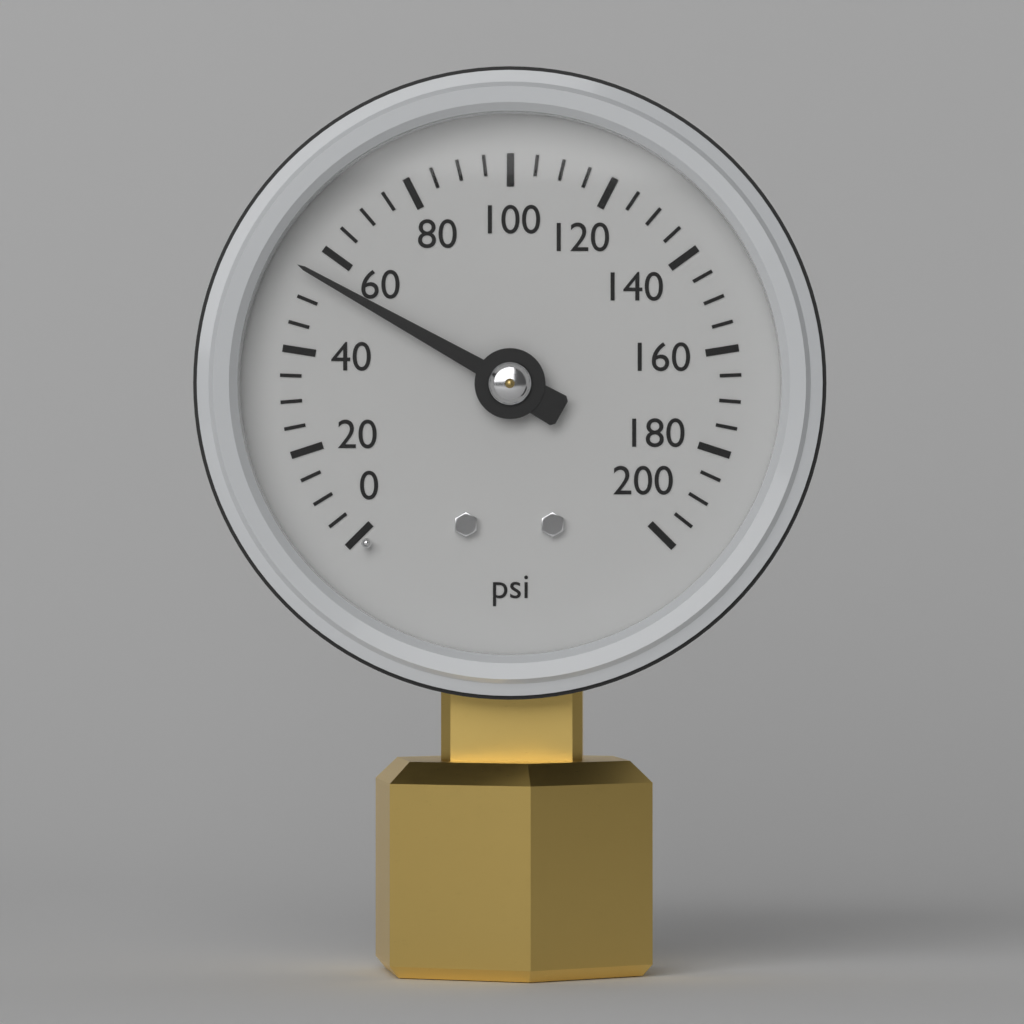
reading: 55 psi
